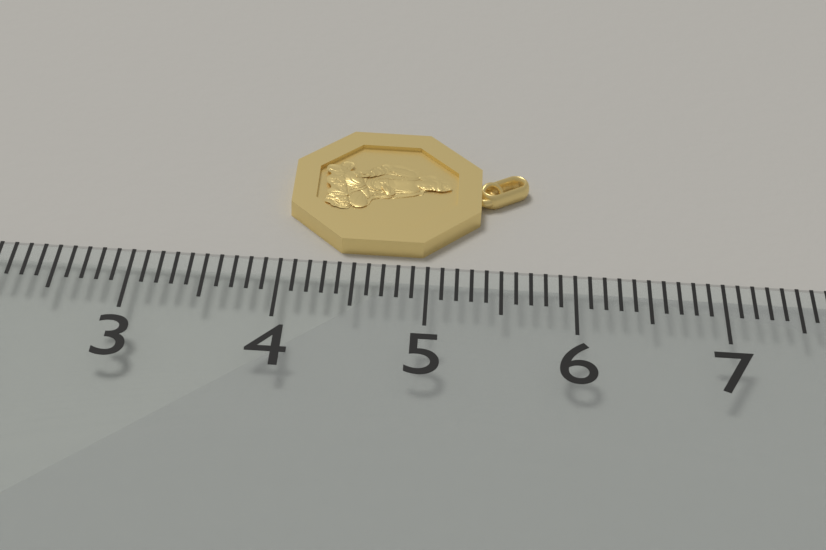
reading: 5.7 (no unit)
